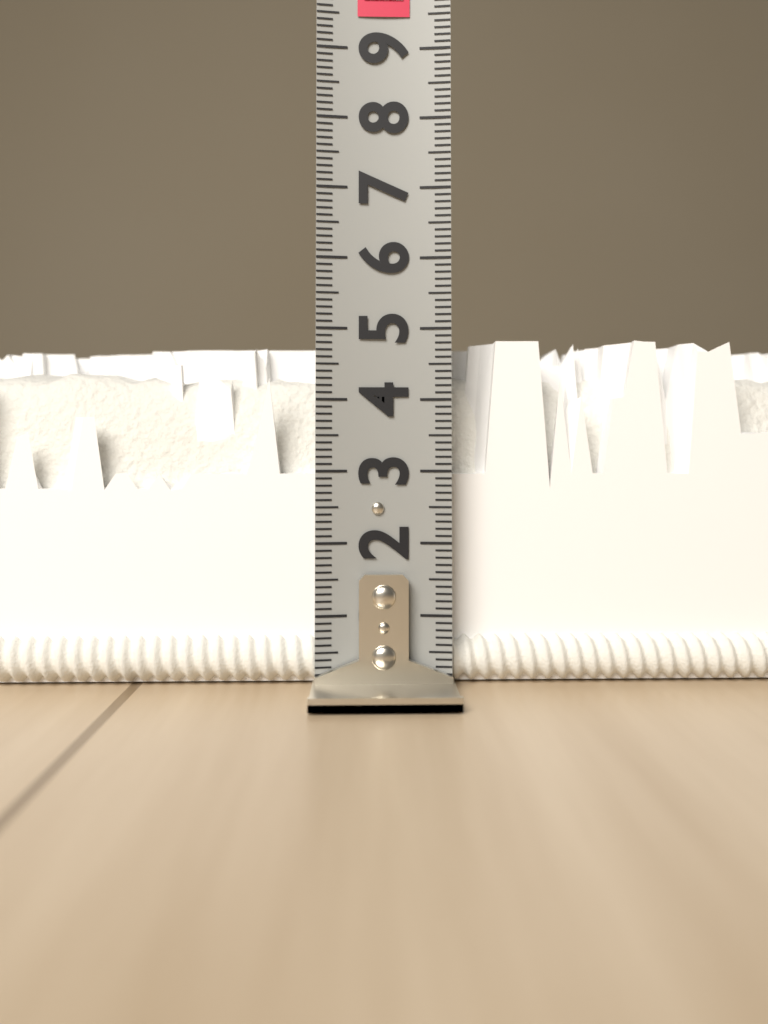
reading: 4.9 (no unit)
